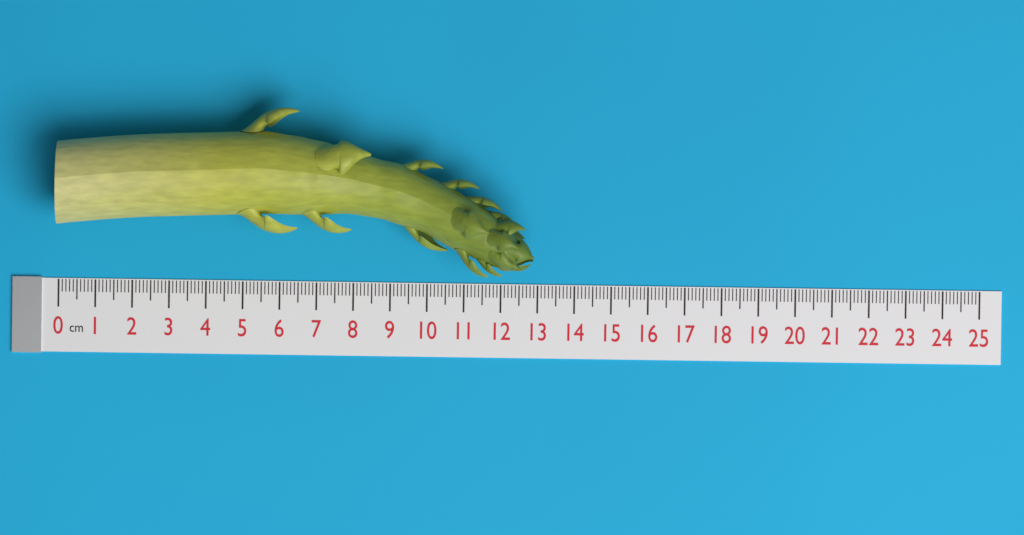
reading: 12.9 cm
